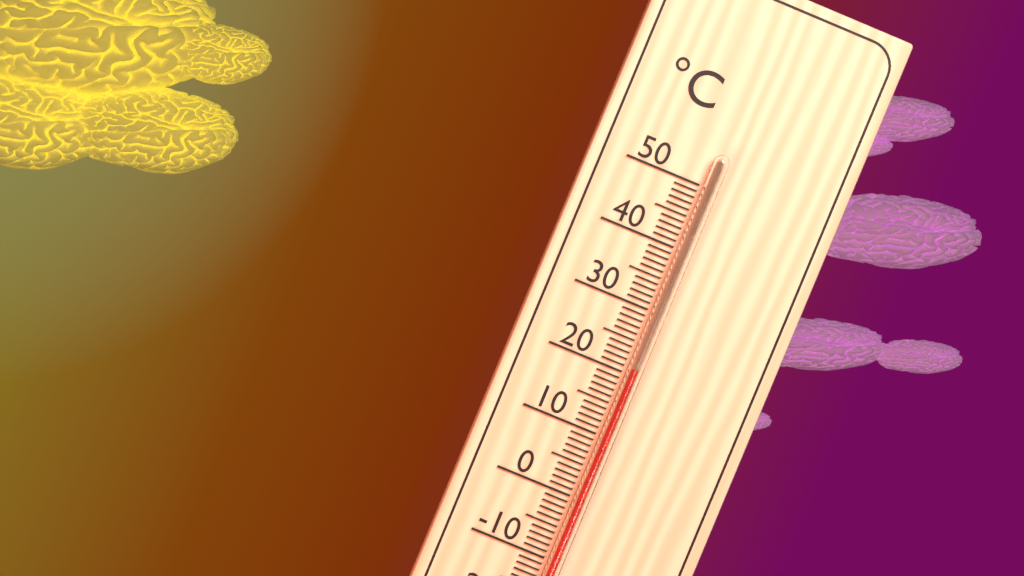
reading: 21 °C
